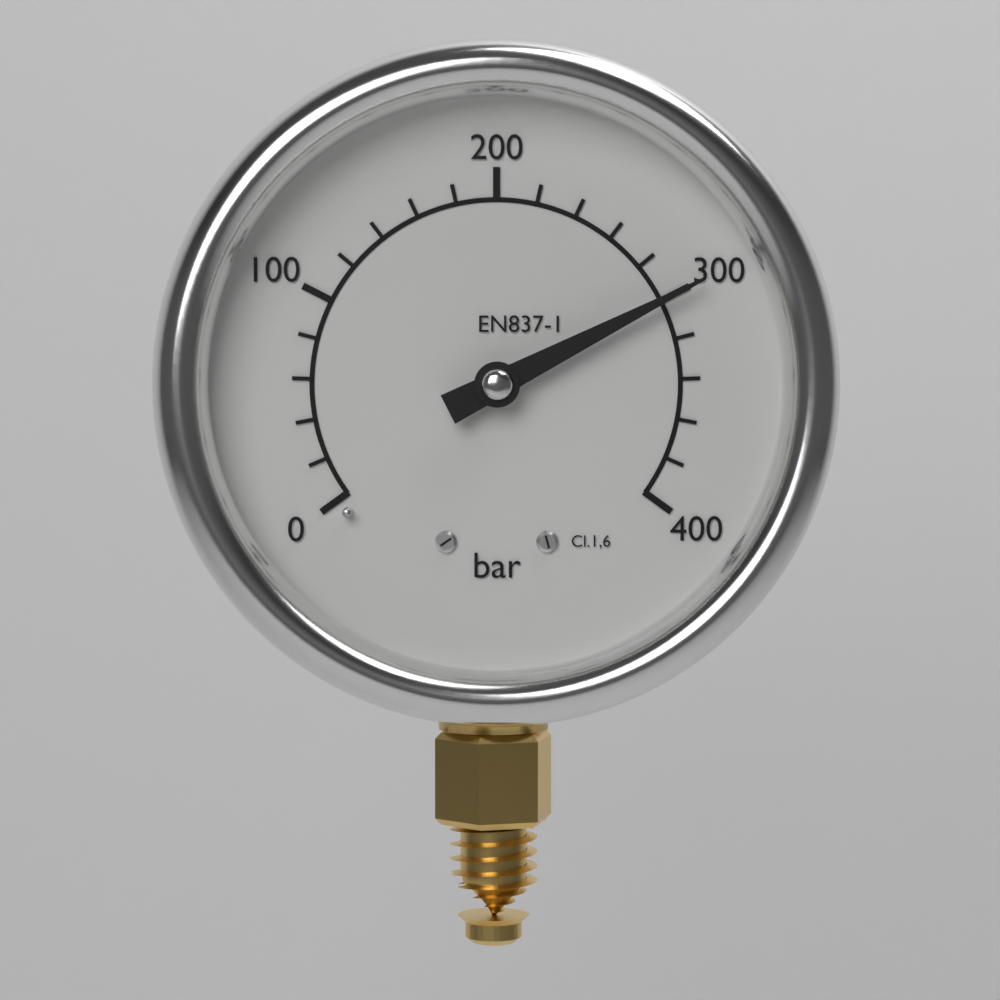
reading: 300 bar
